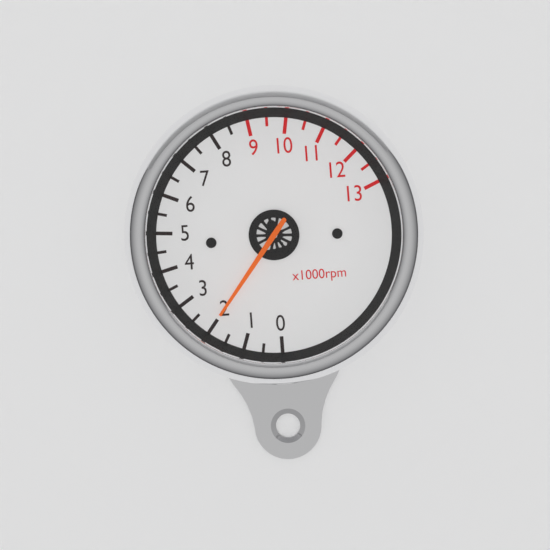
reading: 2.0 x1000rpm
